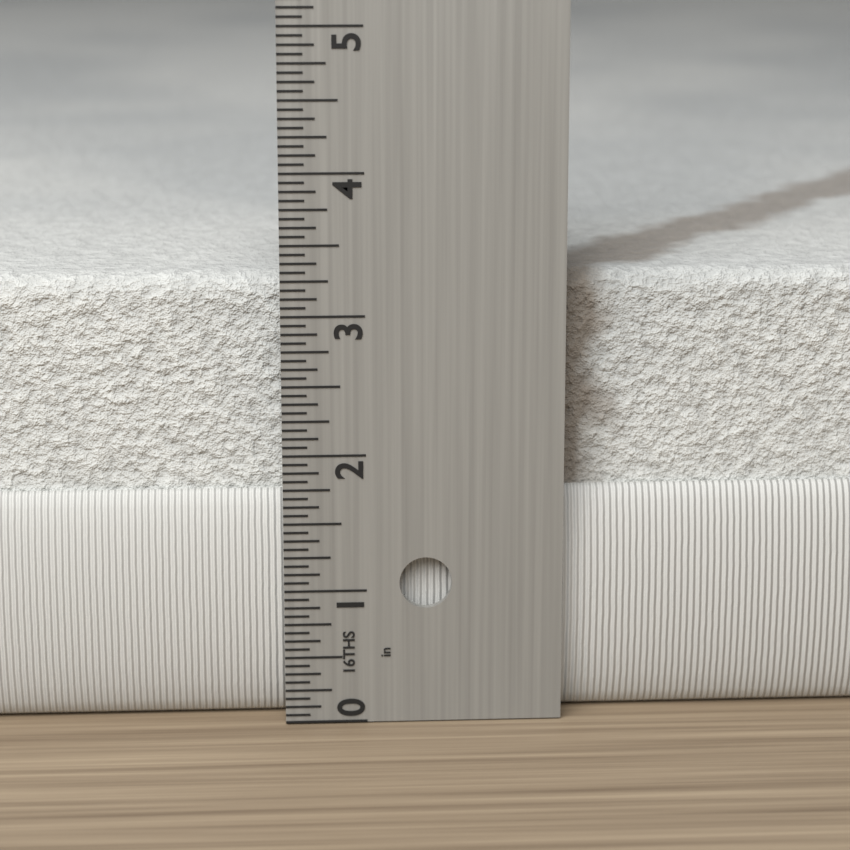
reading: 3.2500 in
